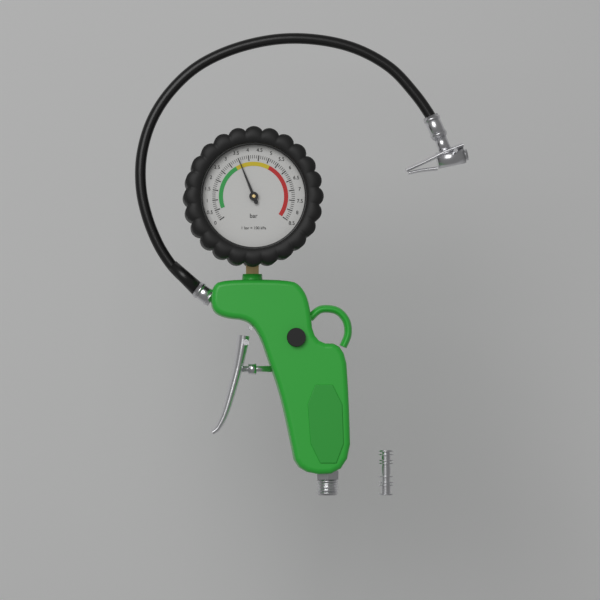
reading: 3.5 bar
